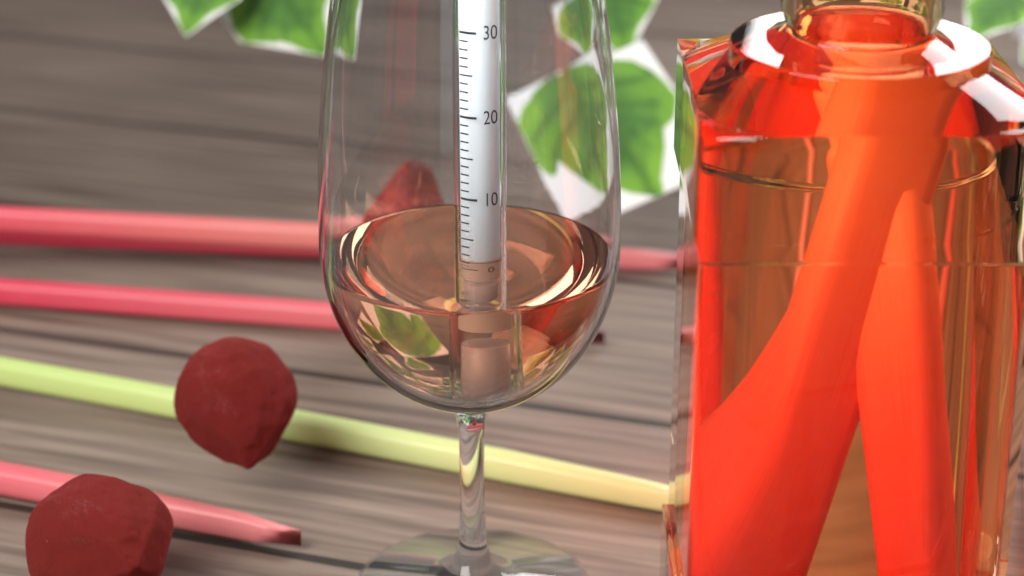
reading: 2 (no unit)
